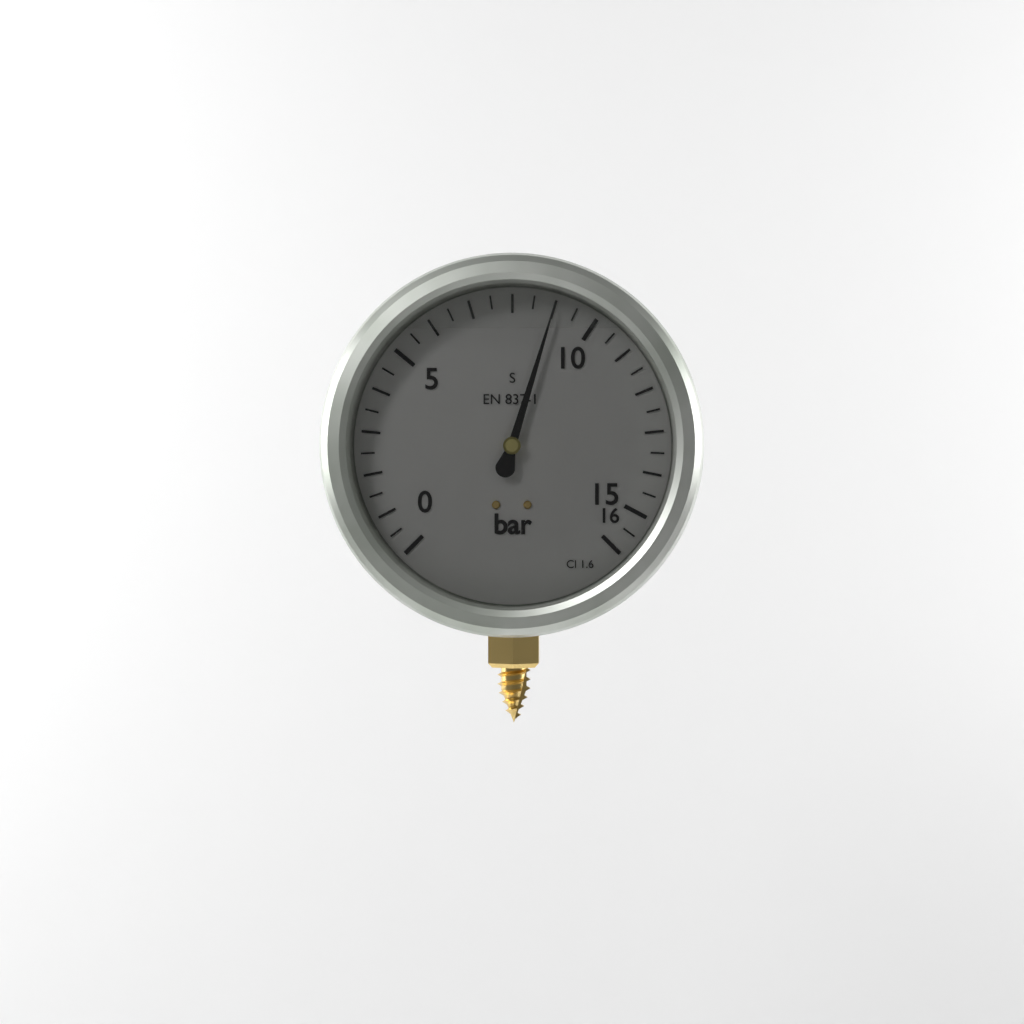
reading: 9.0 bar
